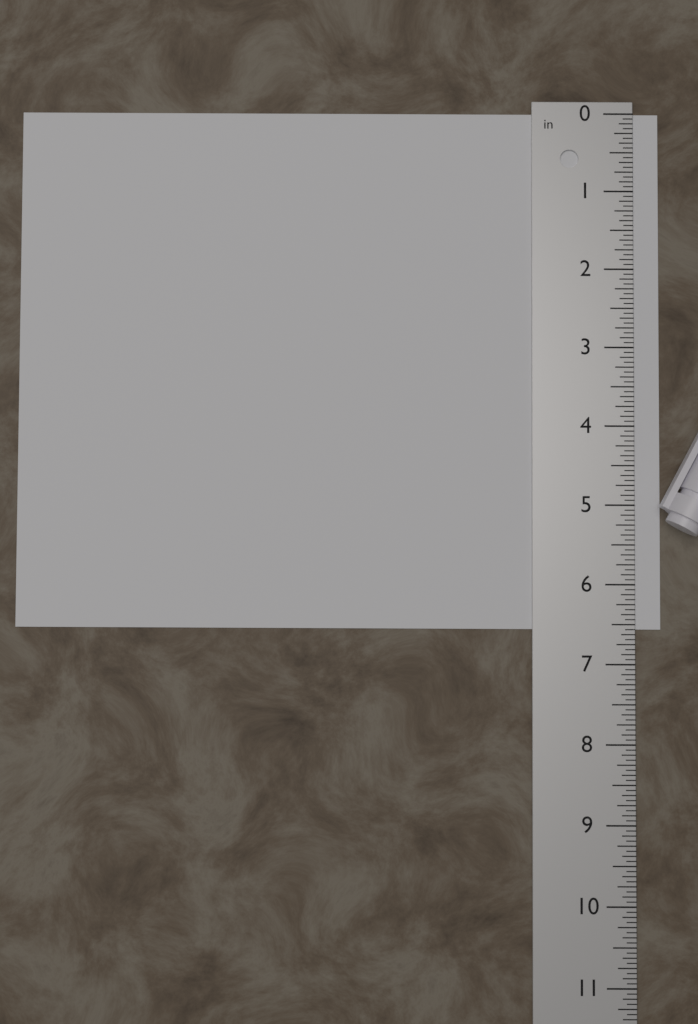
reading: 6.5625 in
